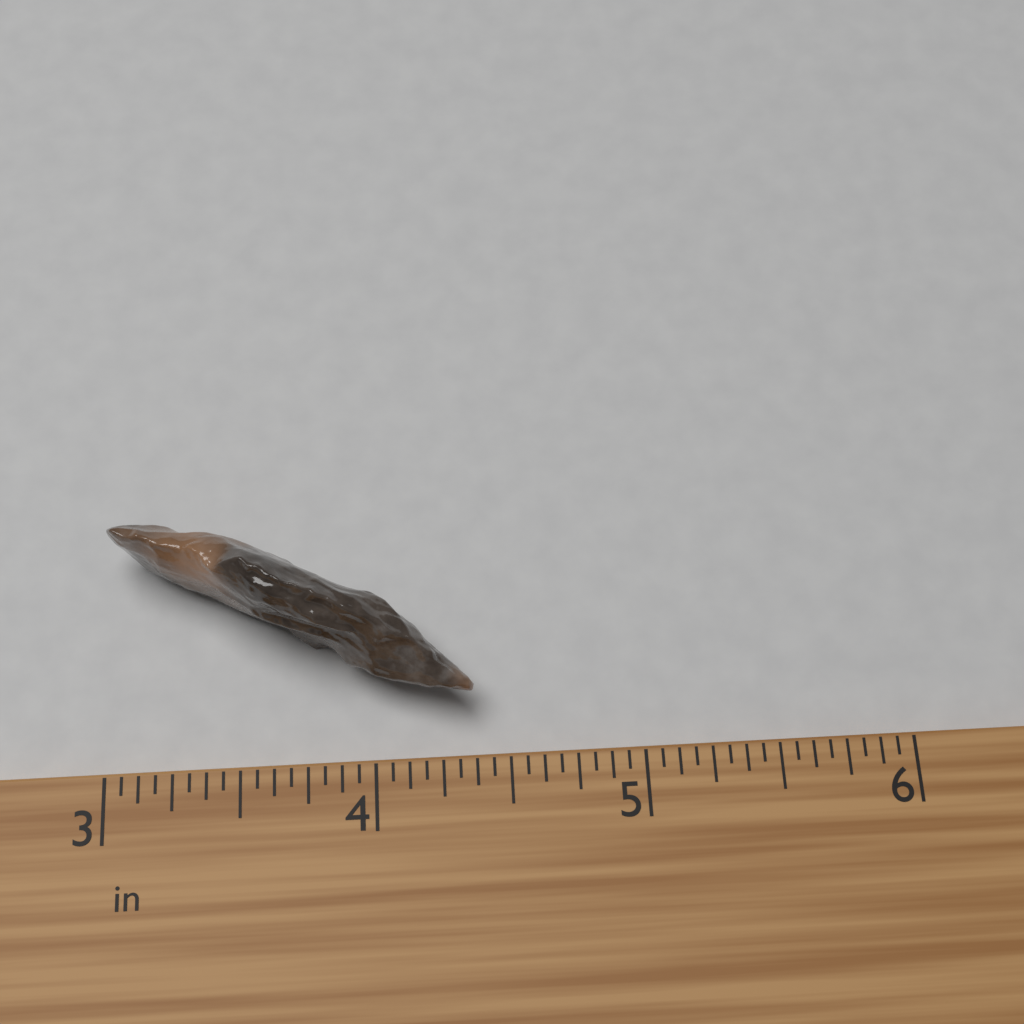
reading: 4.3750 in
